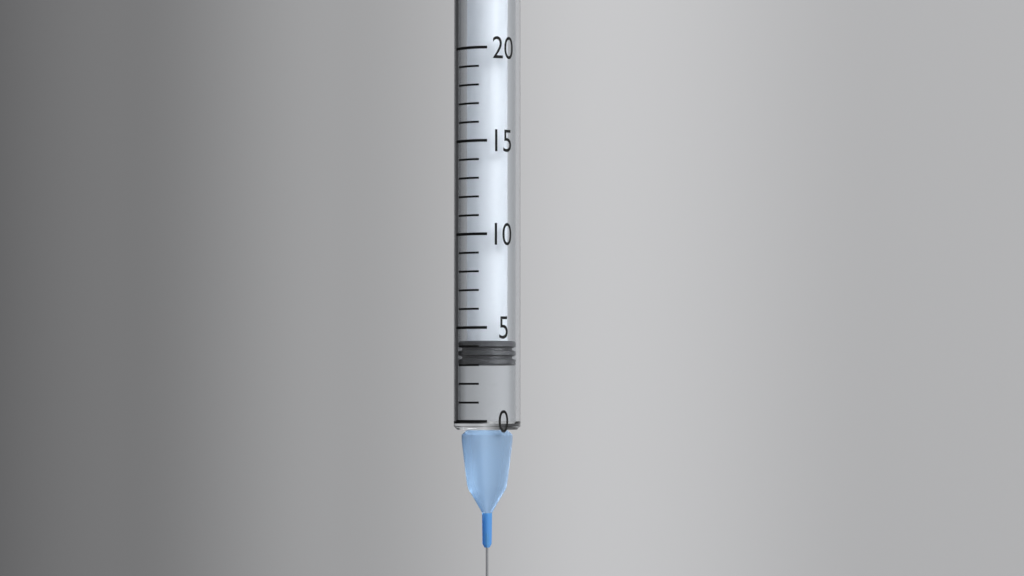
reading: 3 (no unit)
